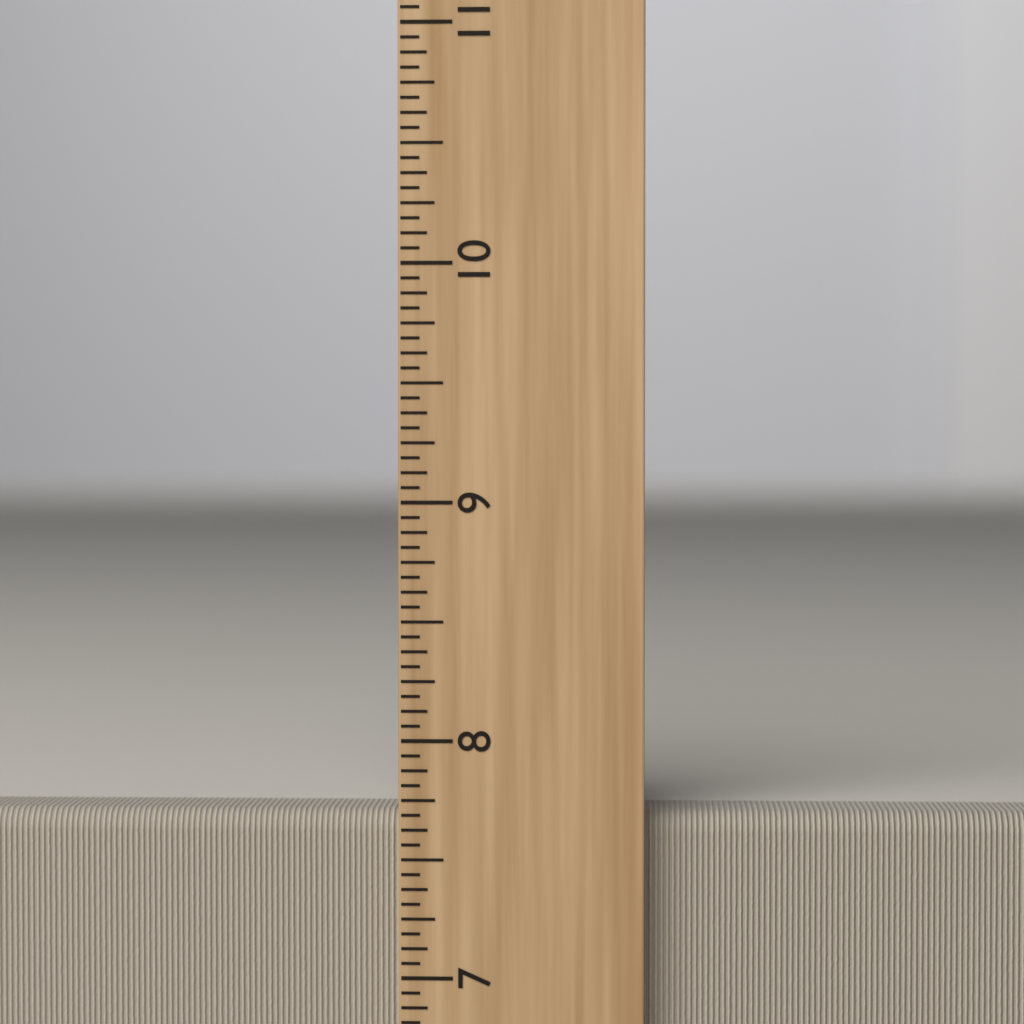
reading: 7.6875 inch
